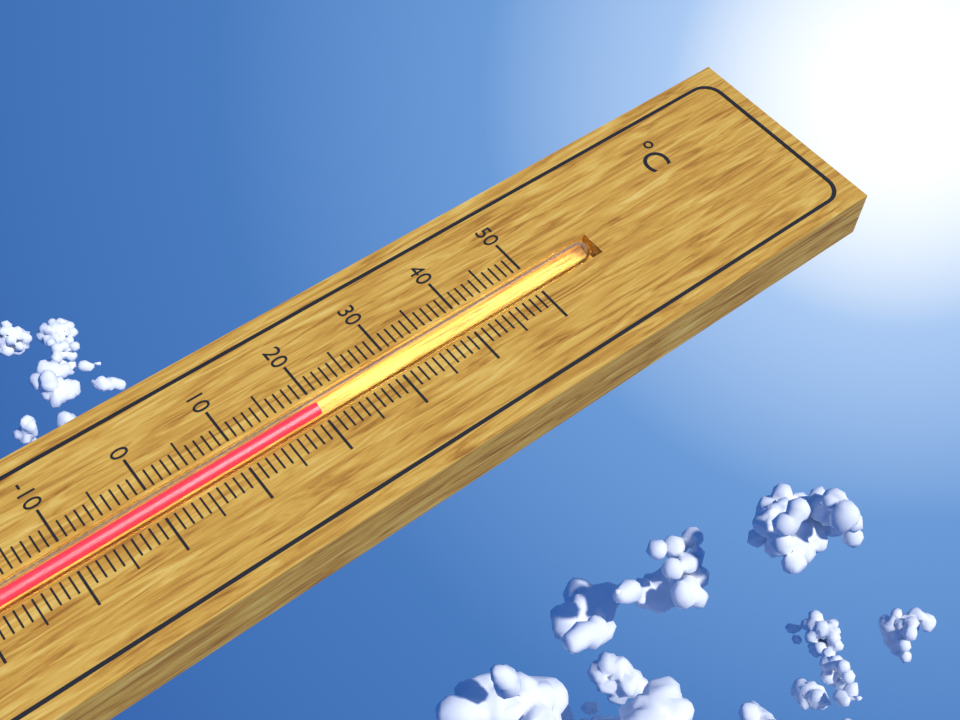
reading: 20 °C
